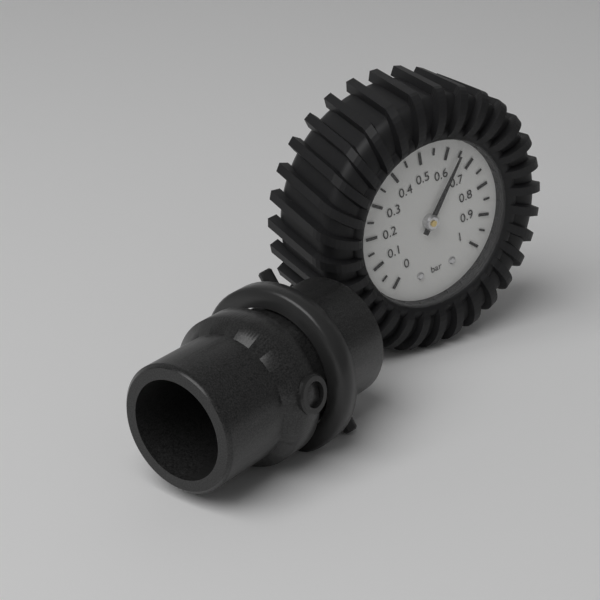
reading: 0.65 bar
